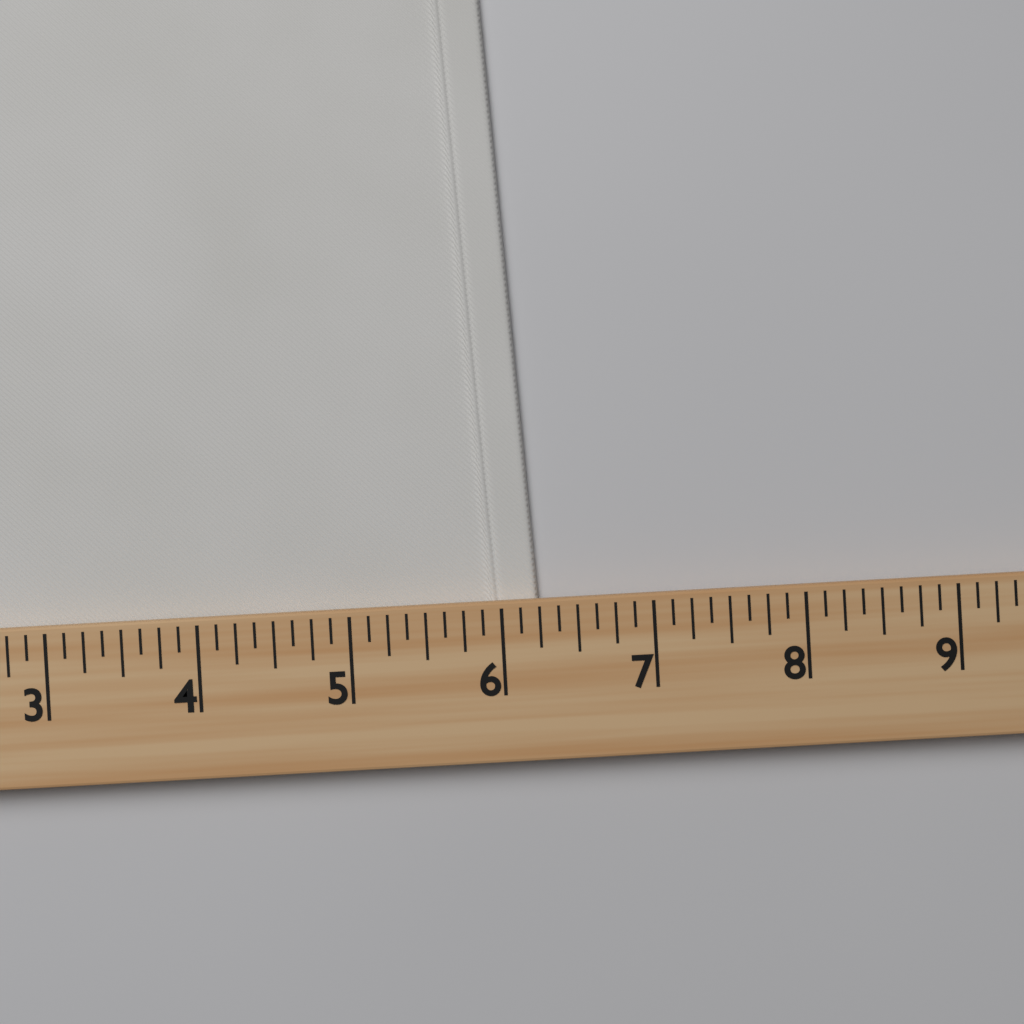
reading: 6.250 (no unit)
